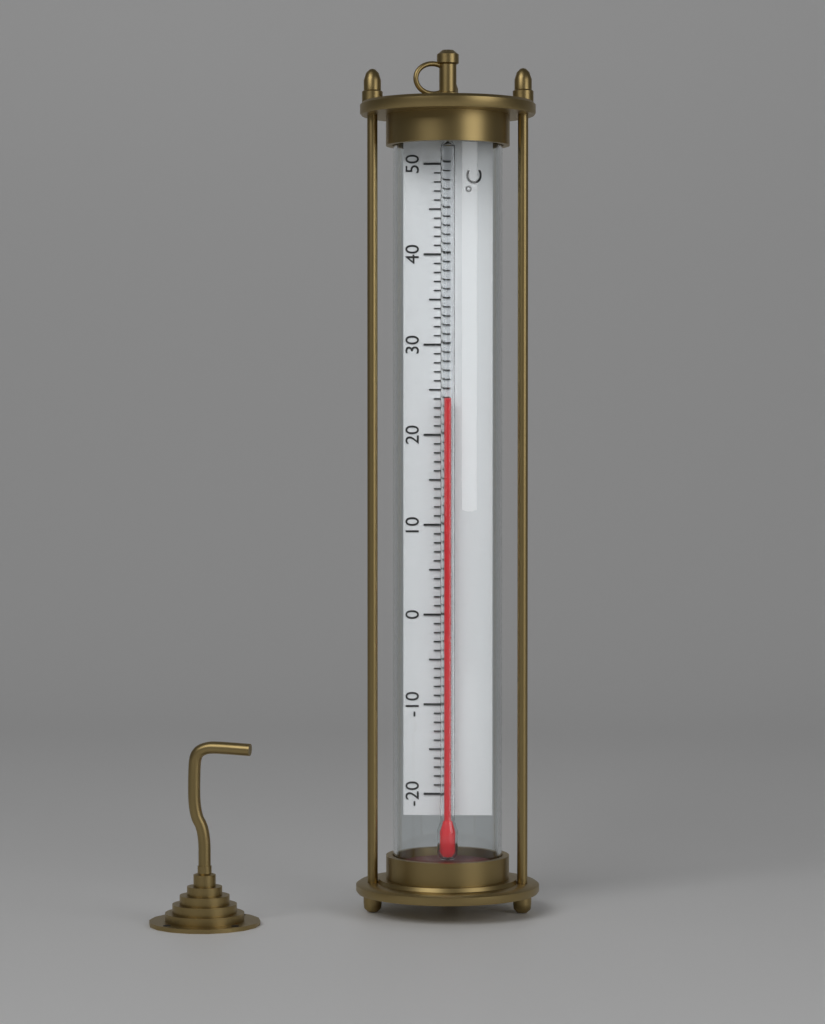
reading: 24 °C
